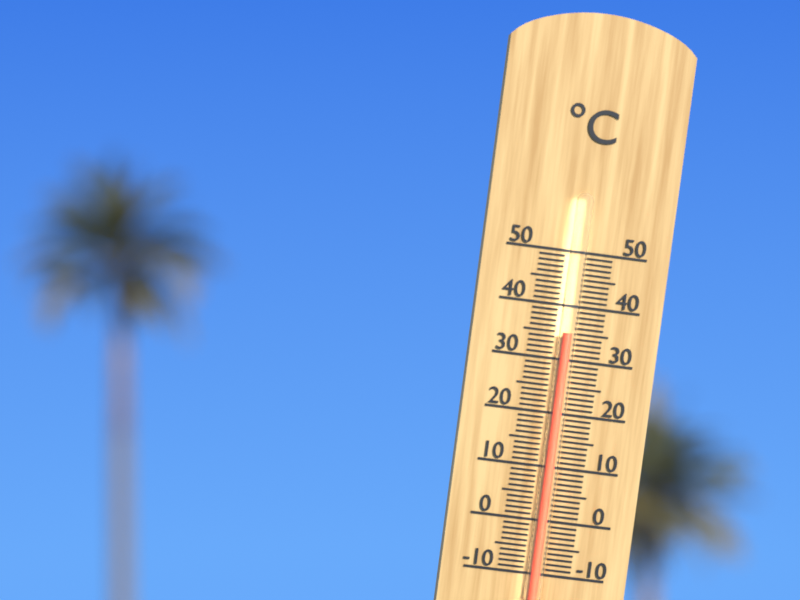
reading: 35 °C
